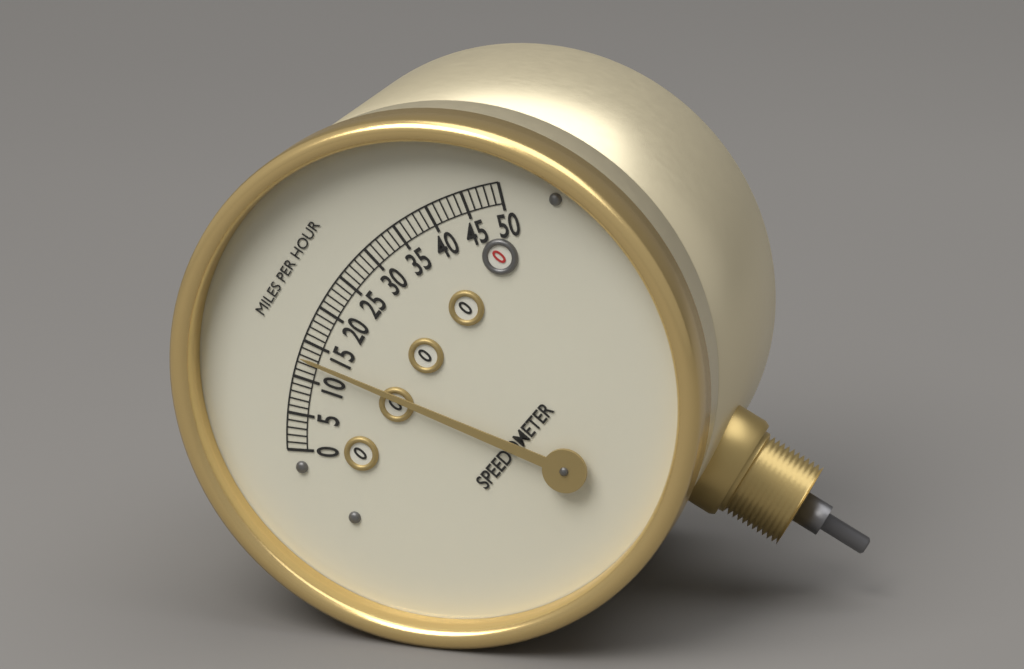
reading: 13 mph
